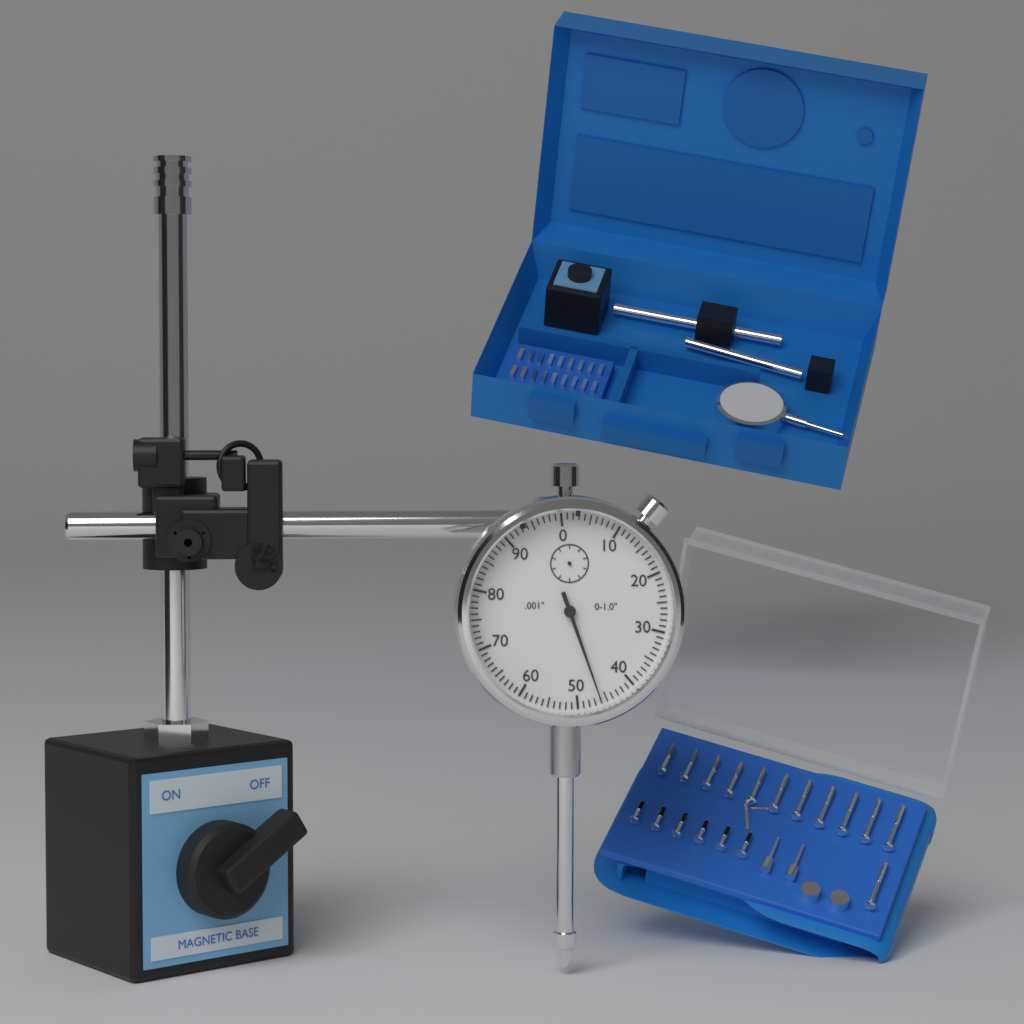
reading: 0.046 in
